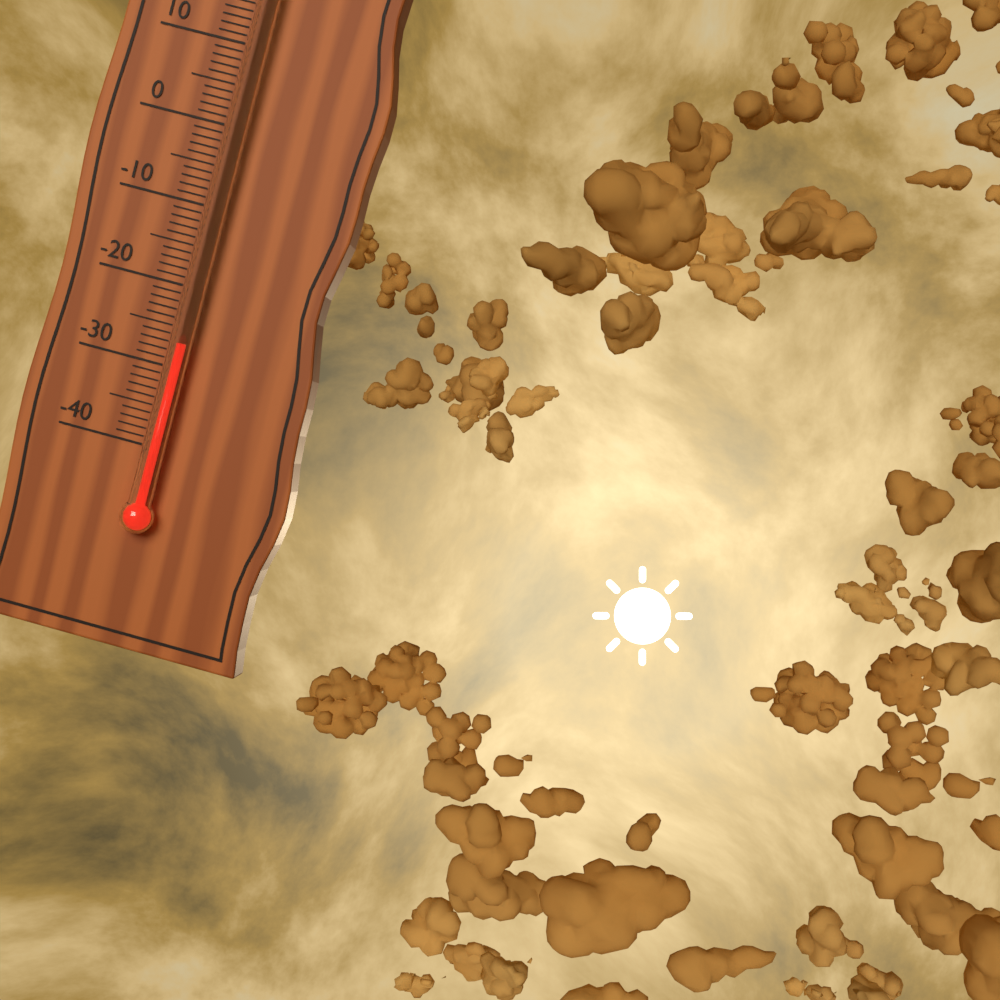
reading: -27 °C
